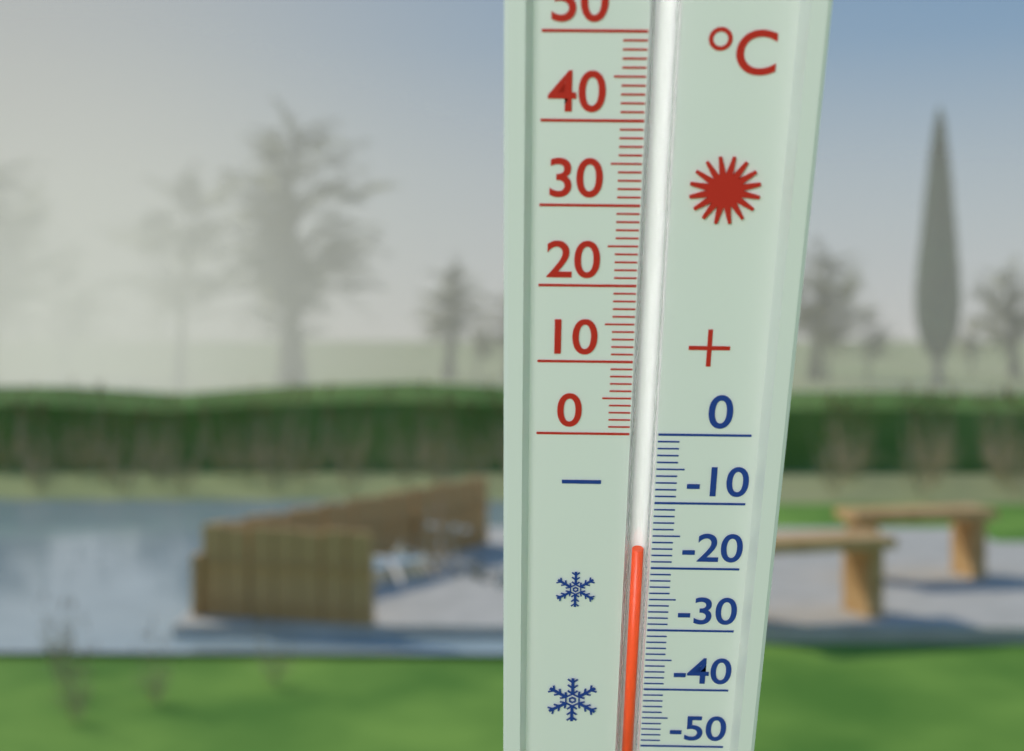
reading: -17 °C
